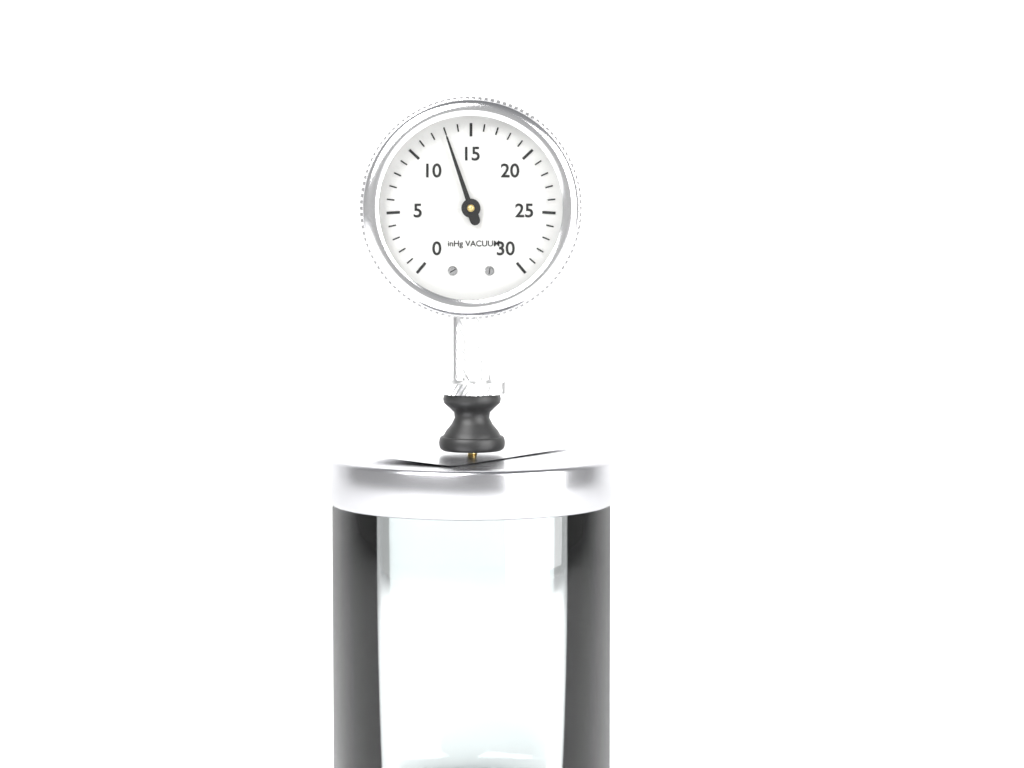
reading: 13 inHg
